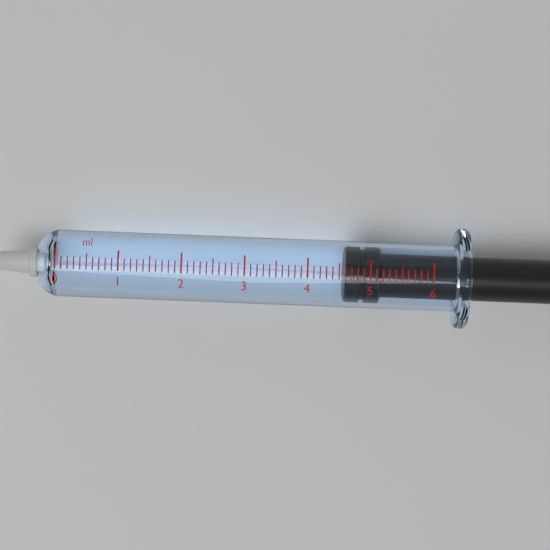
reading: 4.6 ml
